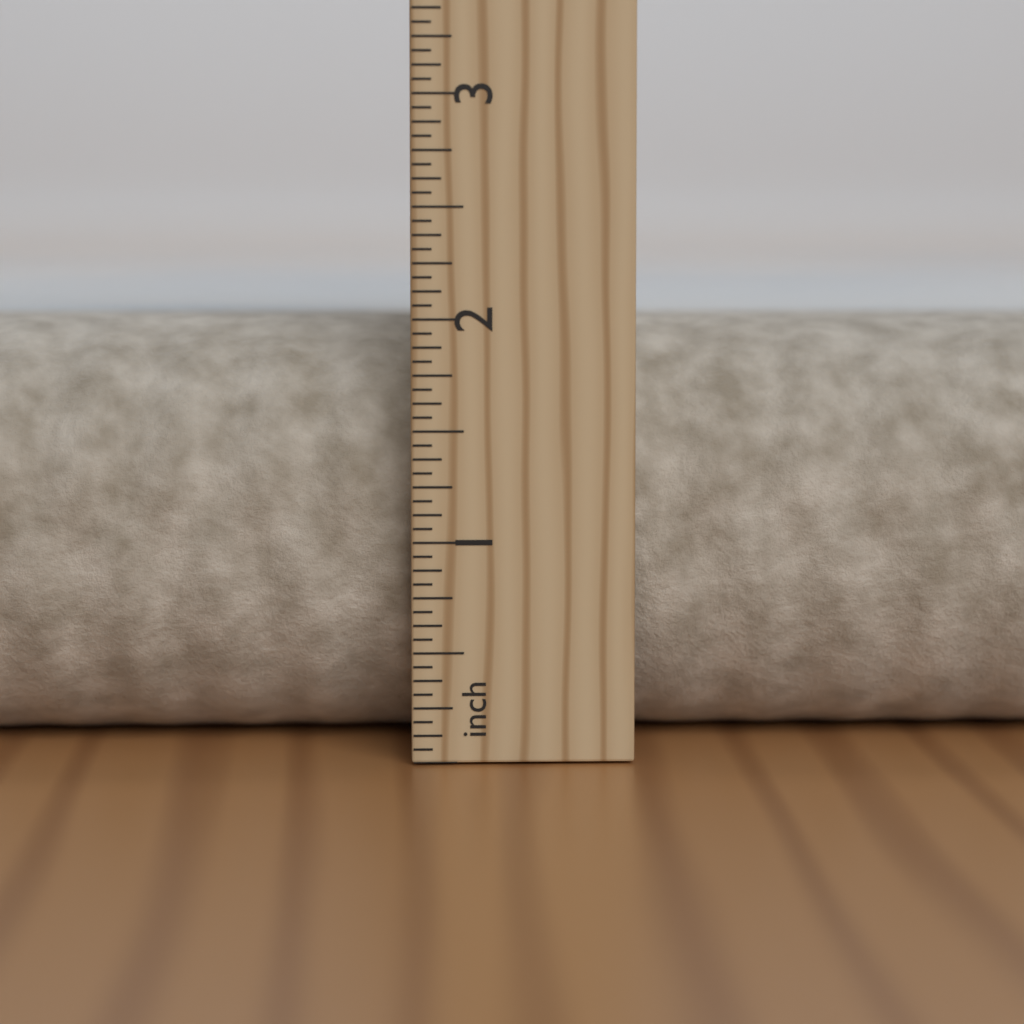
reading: 2.0000 in
